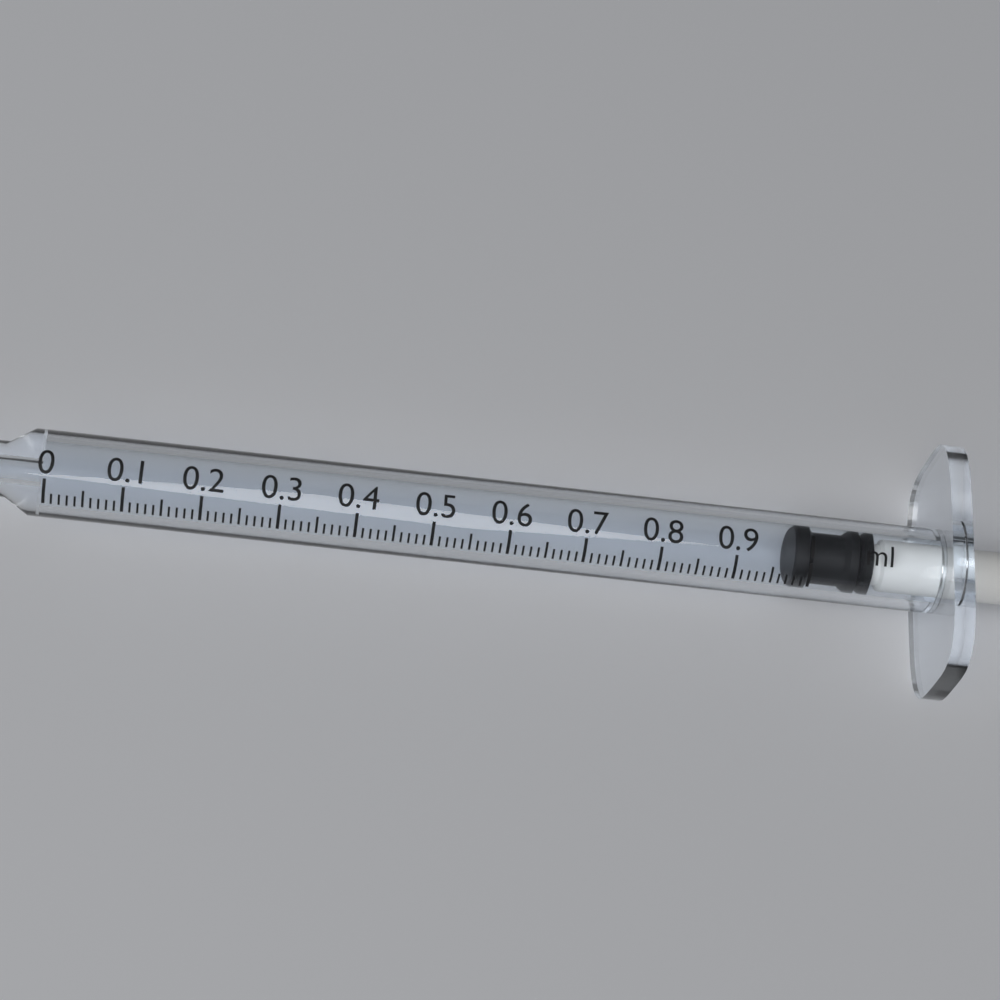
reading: 0.98 ml
